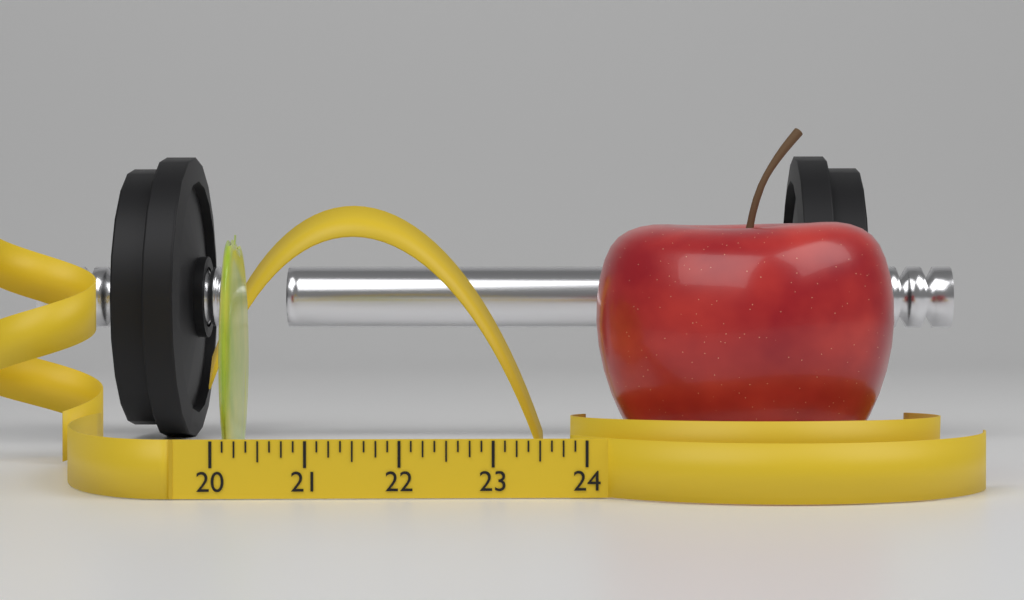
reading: 20.250 (no unit)
